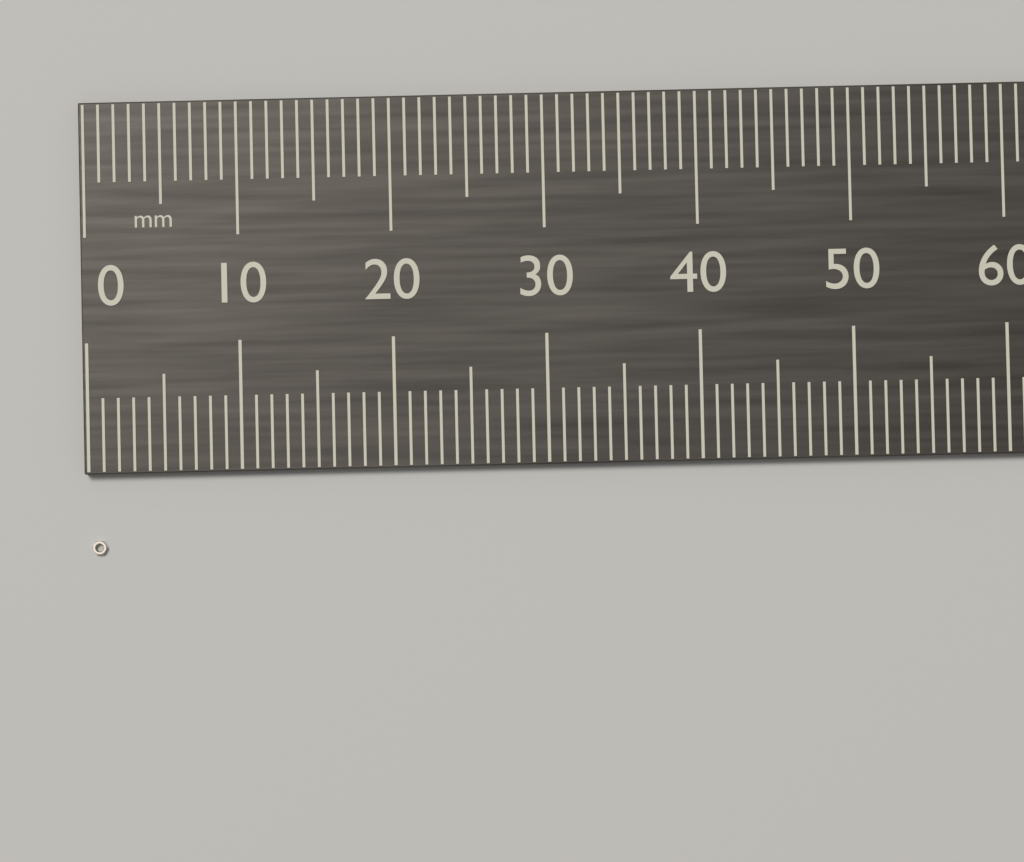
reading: 1 mm
